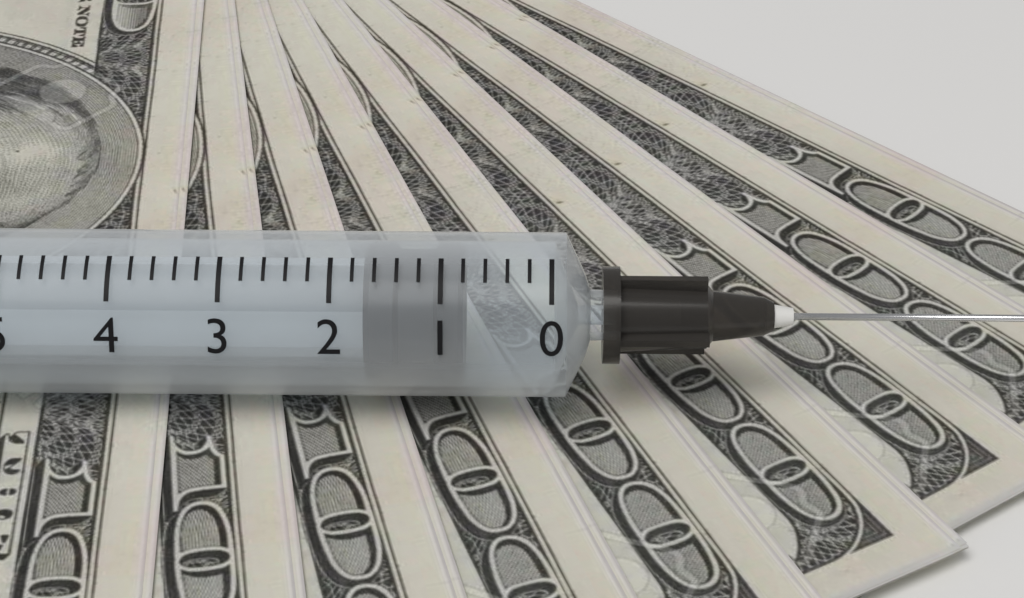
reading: 0.8 ml
